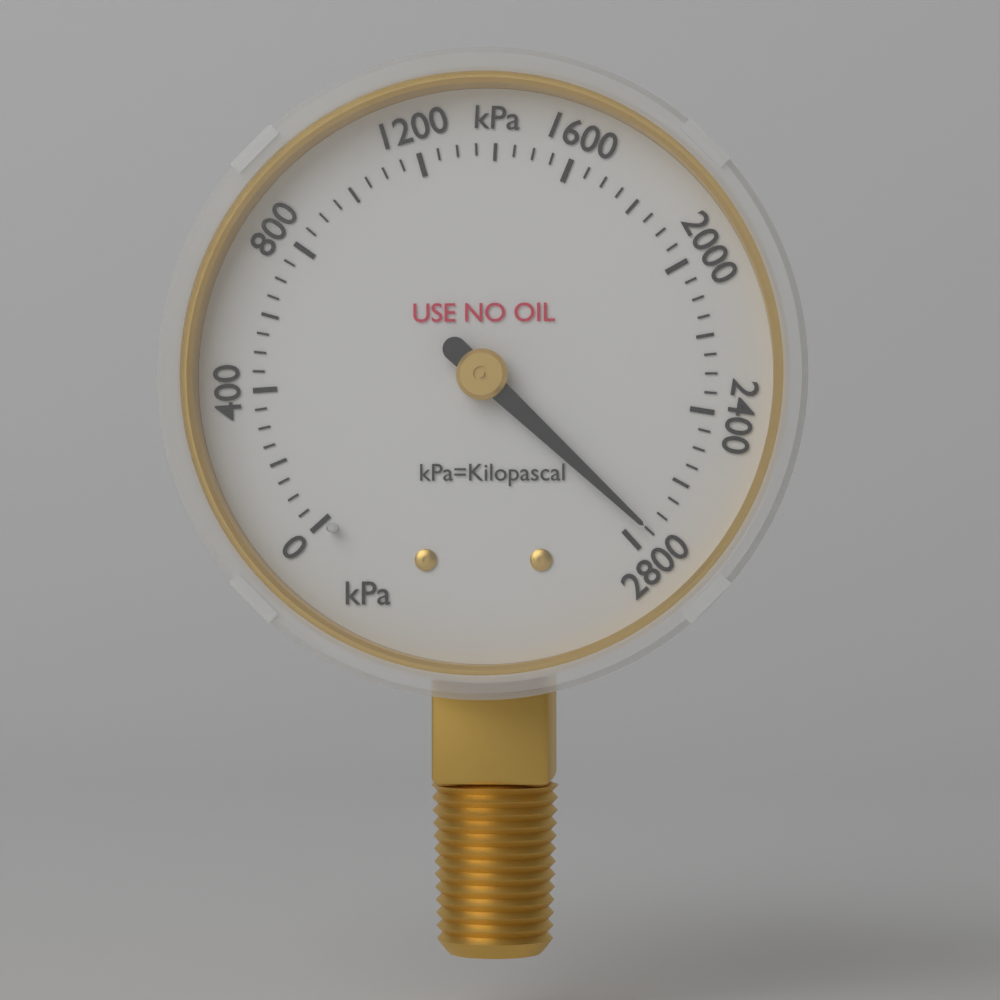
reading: 2750 kPa
